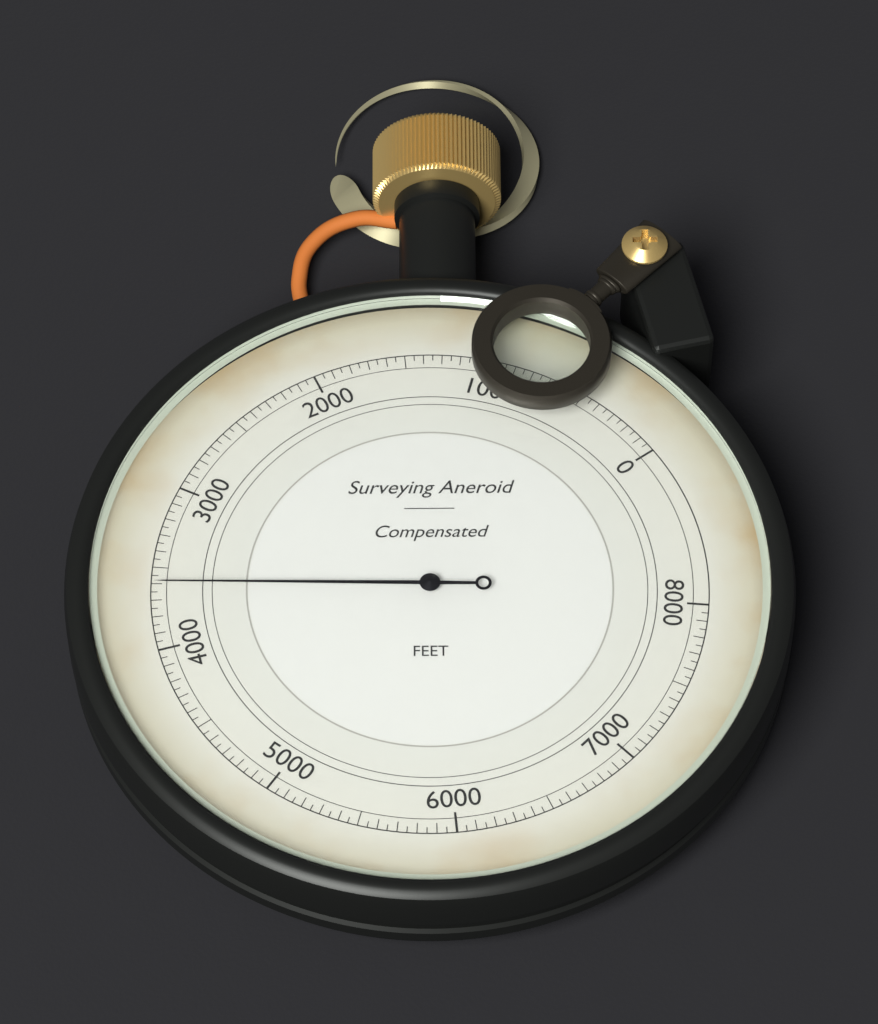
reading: 3600 ft
